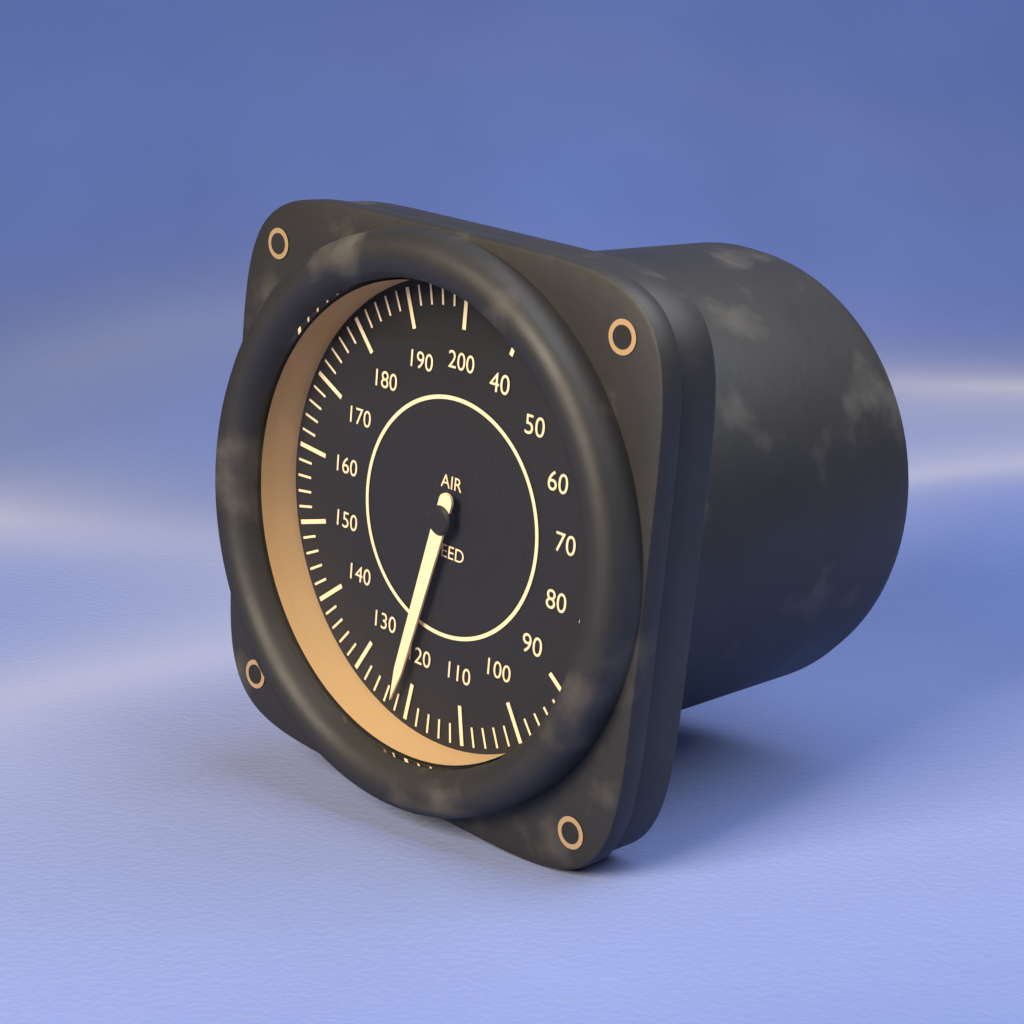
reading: 122 (no unit)
